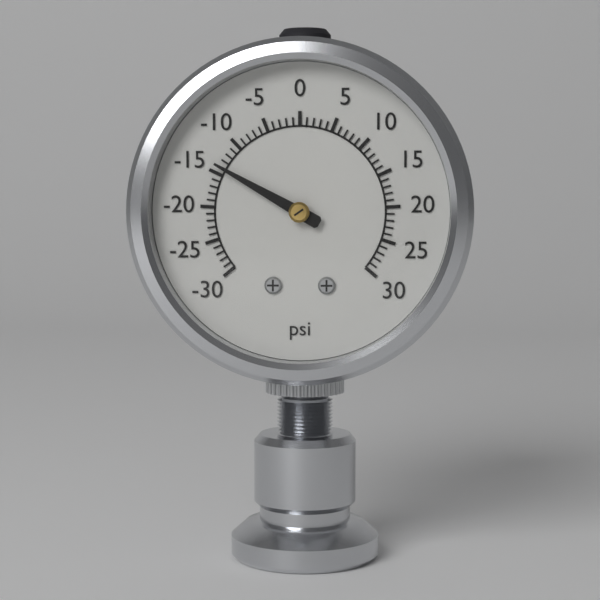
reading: -14 psi
